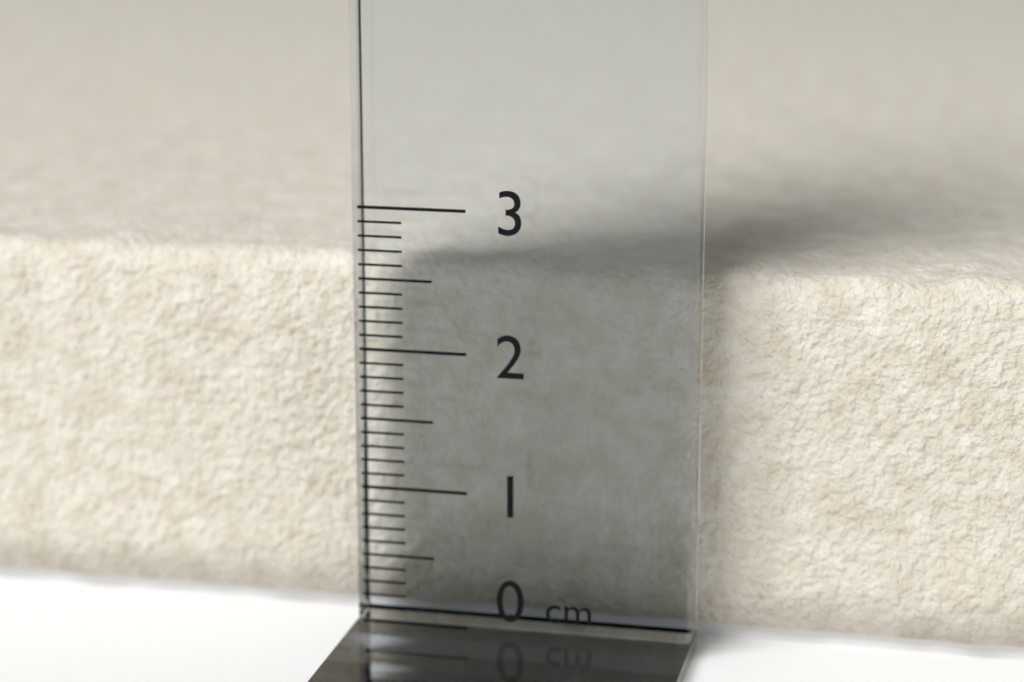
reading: 2.6 cm
